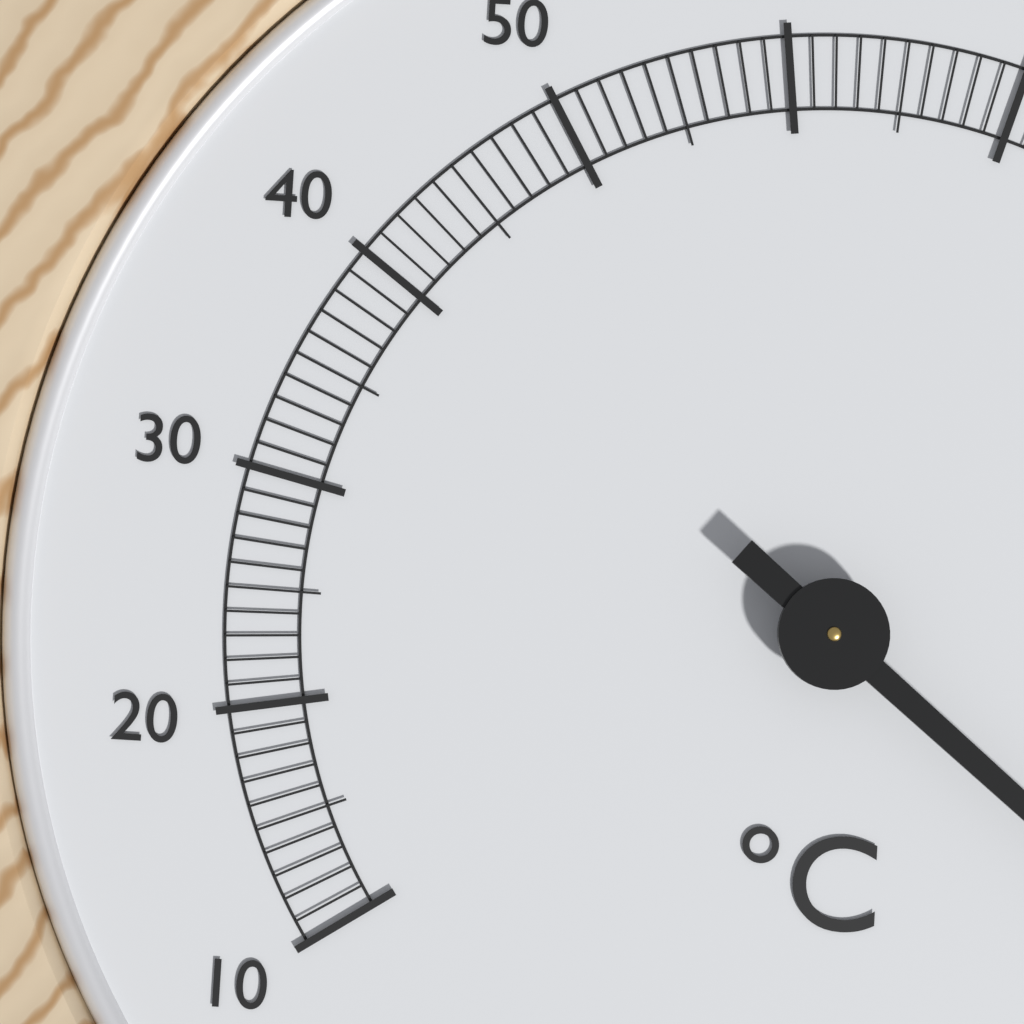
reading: 118 °C
